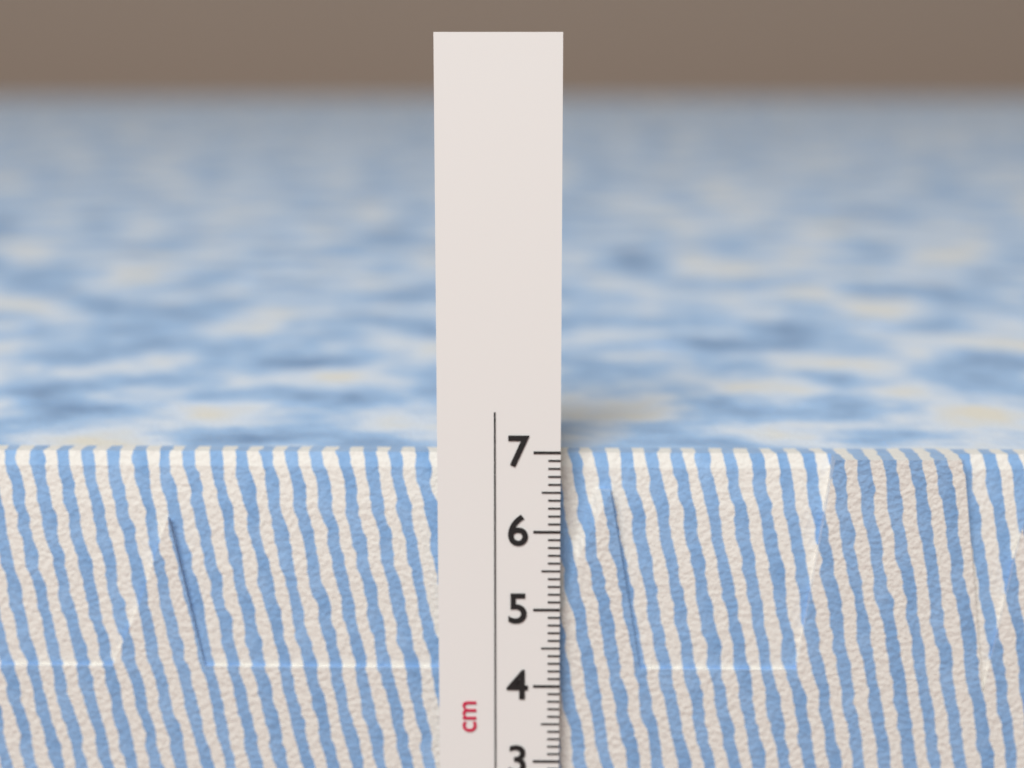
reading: 6.9 cm
